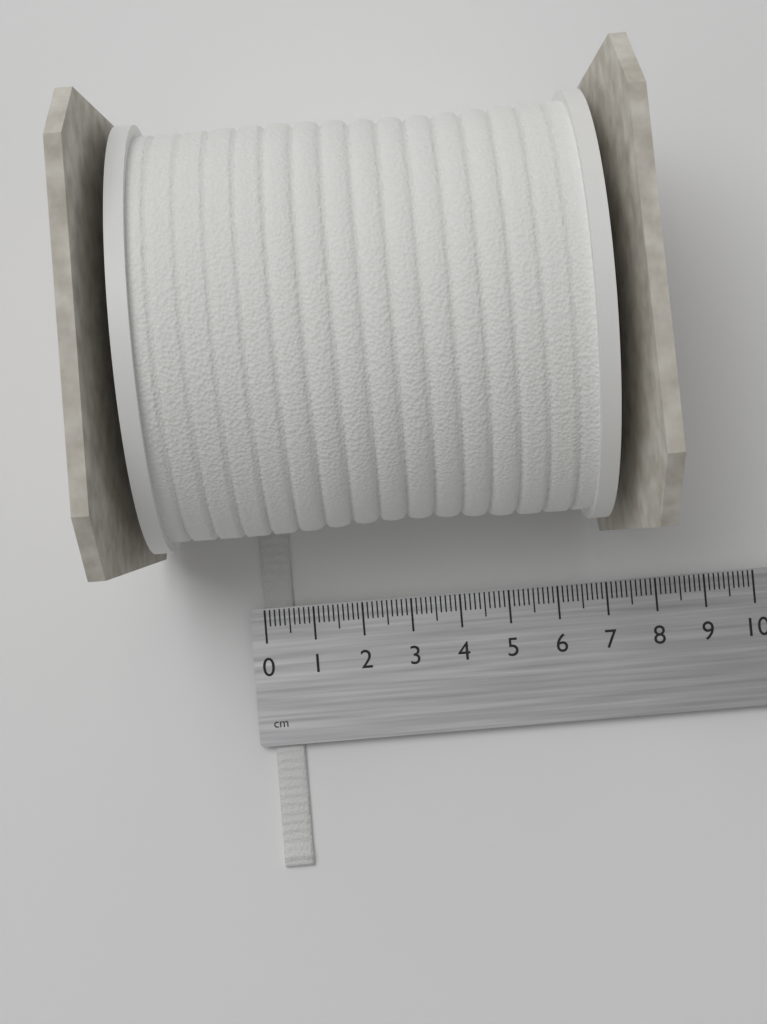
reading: 0.6 cm
